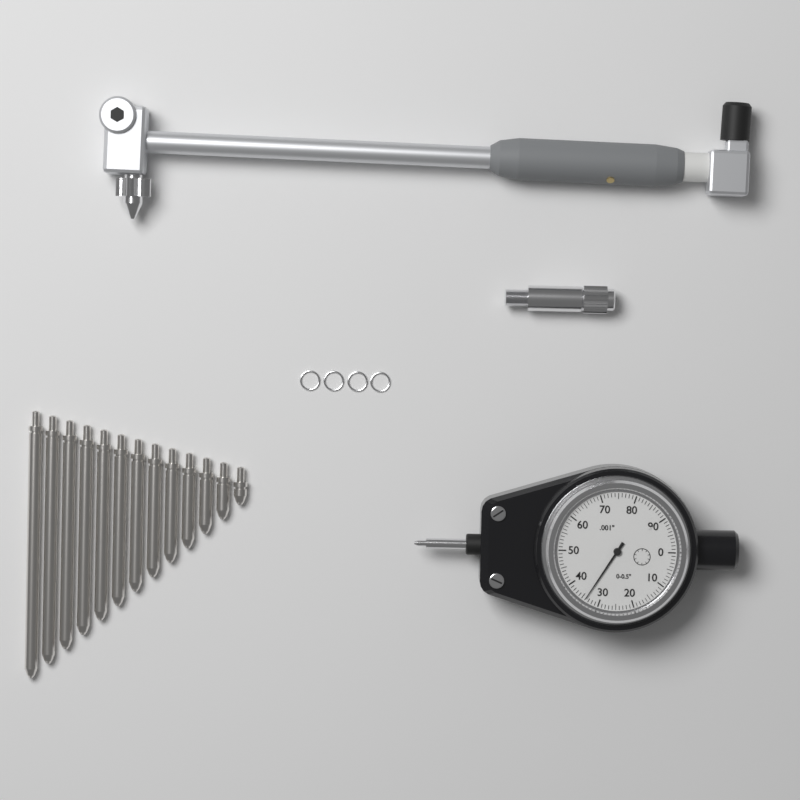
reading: 0.034 in
